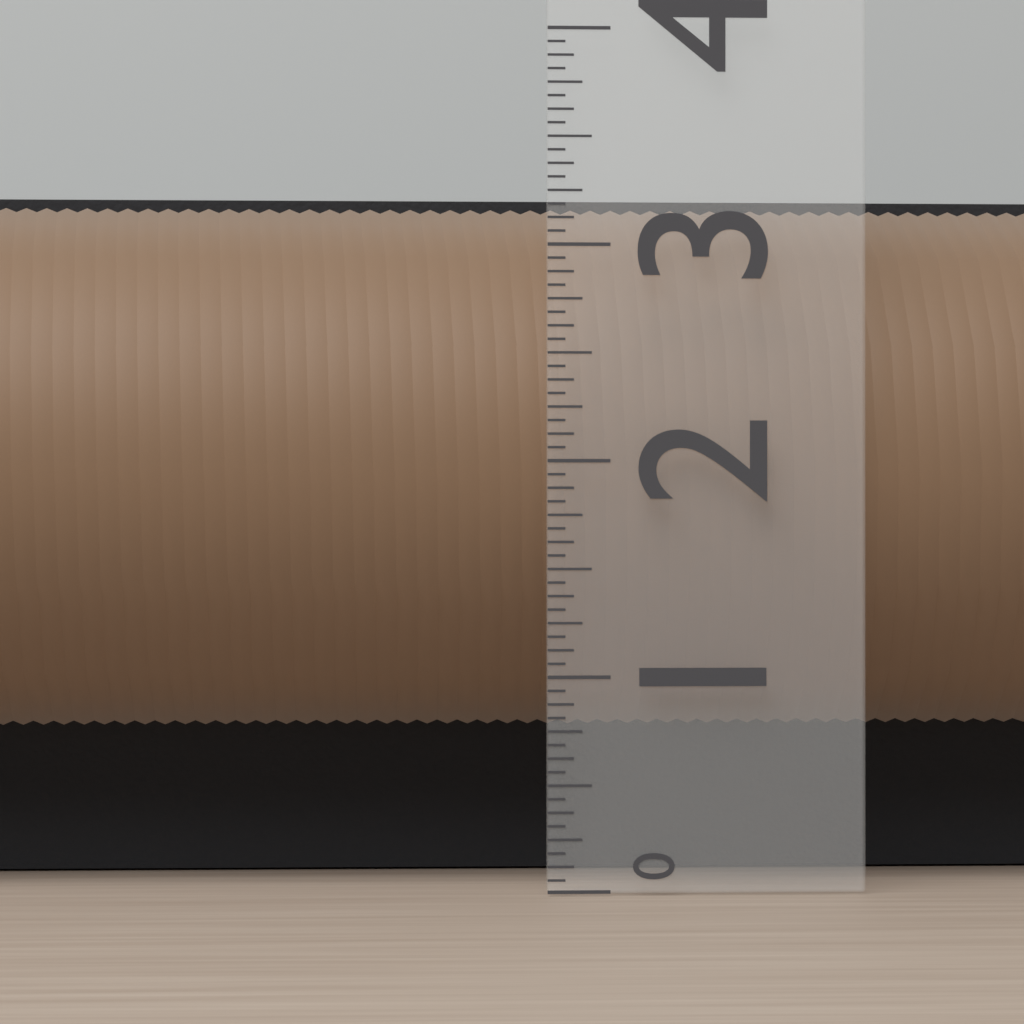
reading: 3.3125 (no unit)
